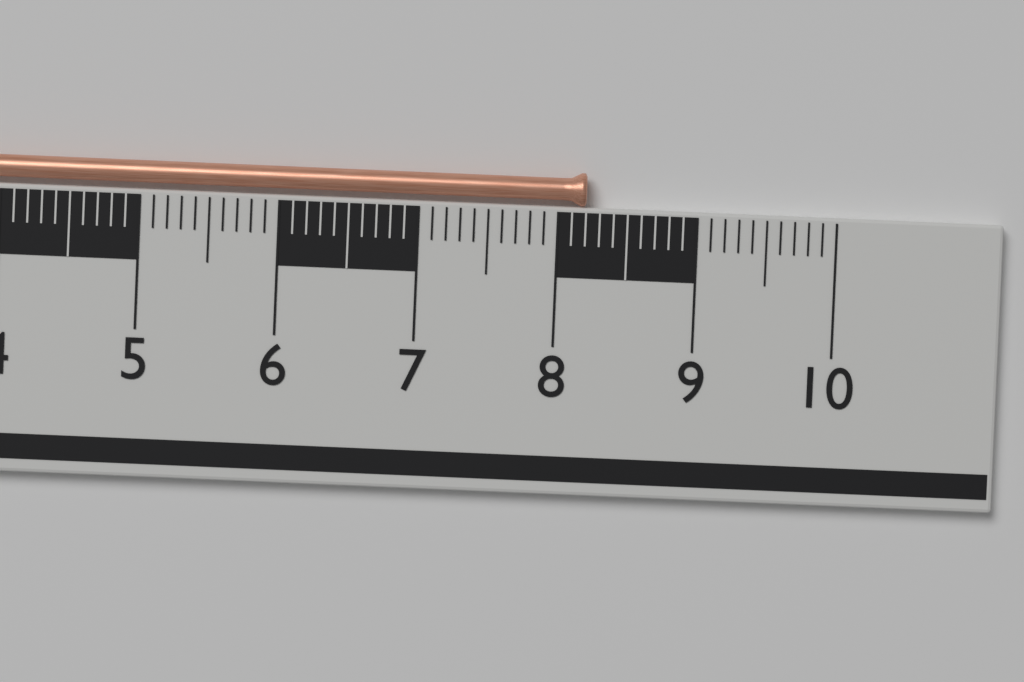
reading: 8.2 cm
